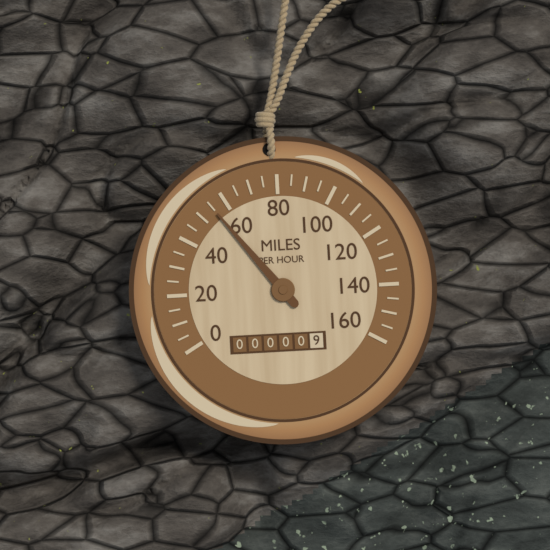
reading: 55 mph
